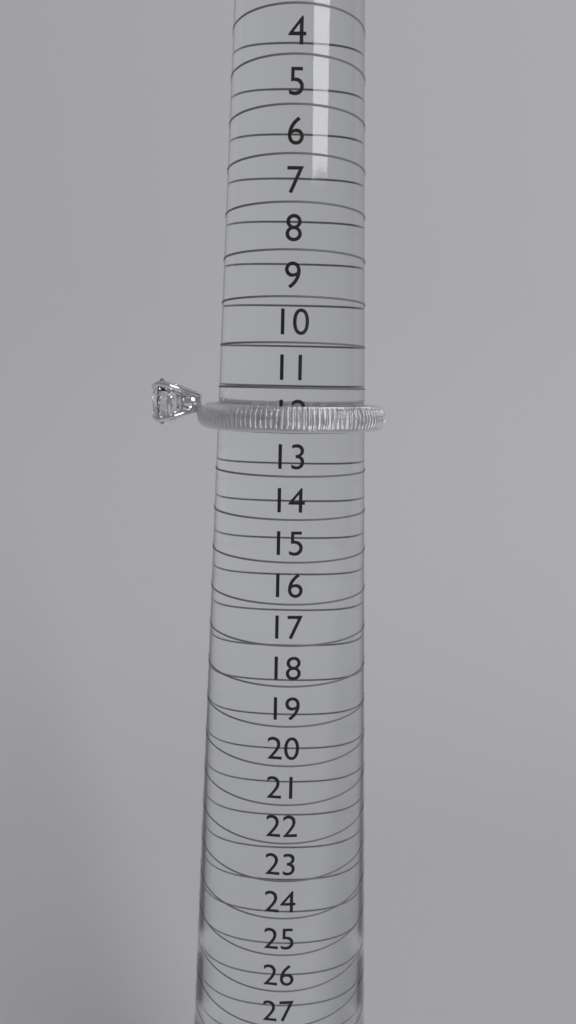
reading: 12 (no unit)
